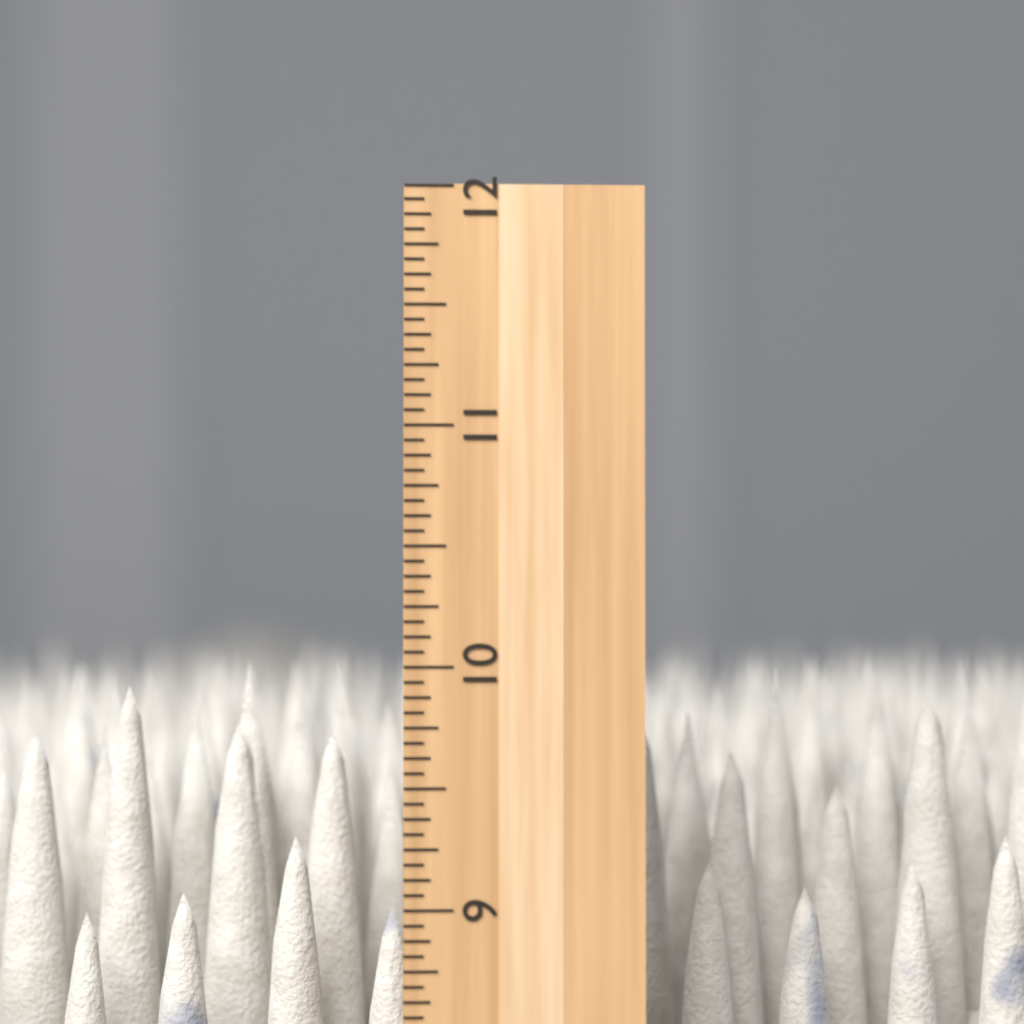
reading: 10.0000 inch
